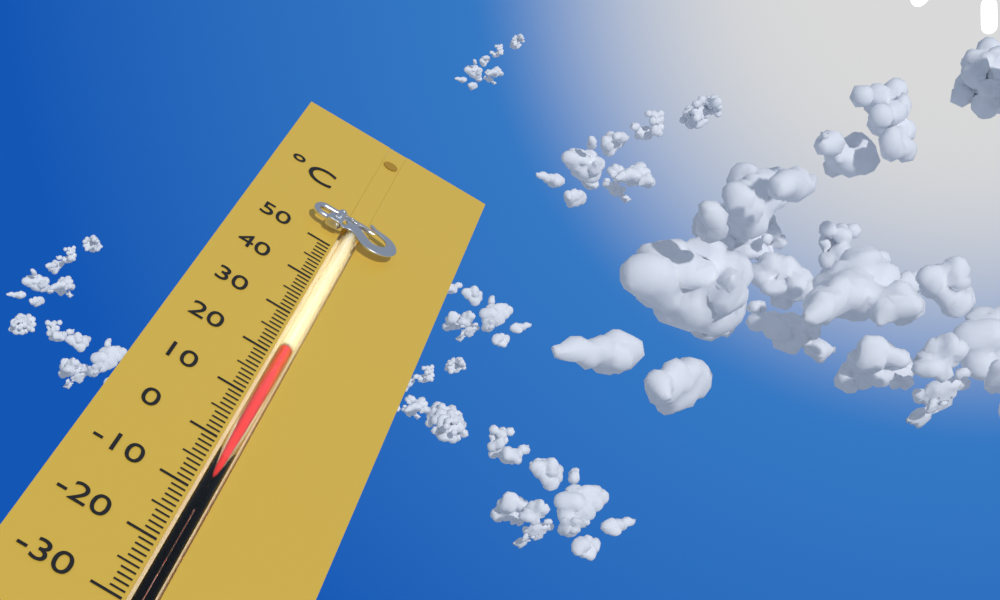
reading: 22 °C
